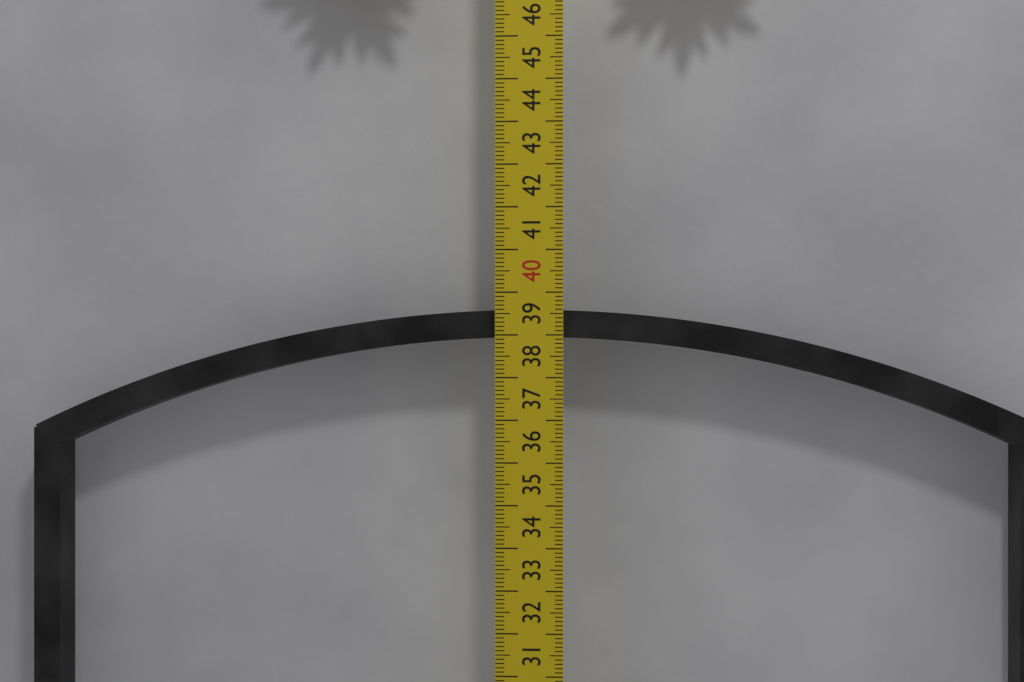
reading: 38.6 cm
